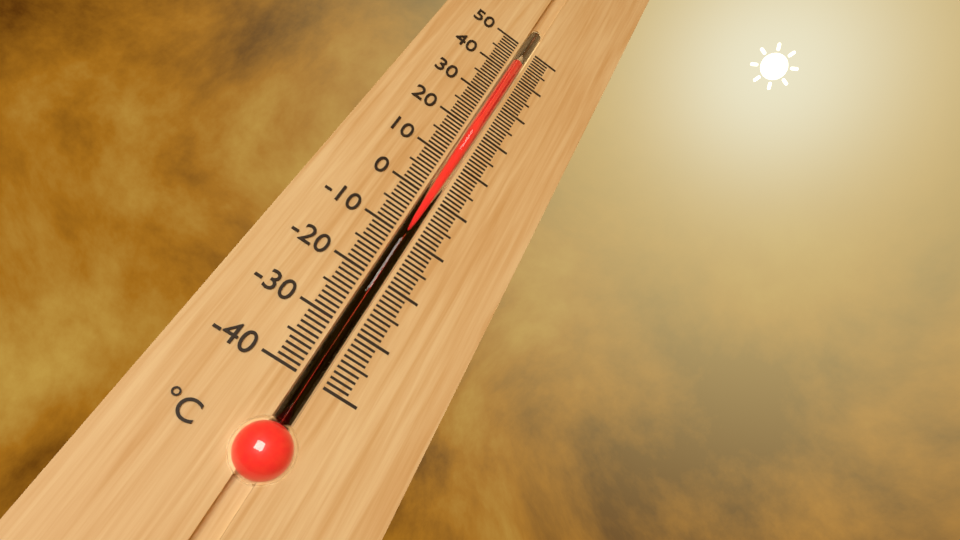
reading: 44 °C
